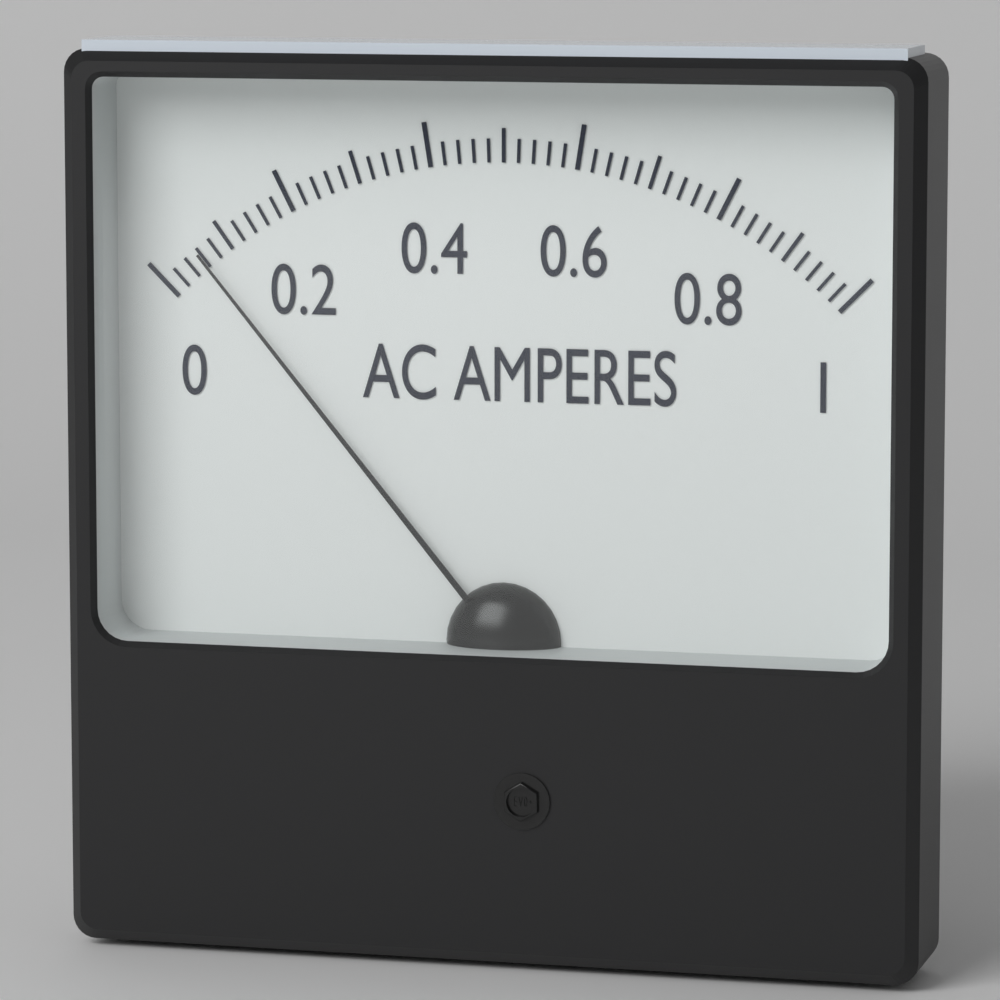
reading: 0.06 A
